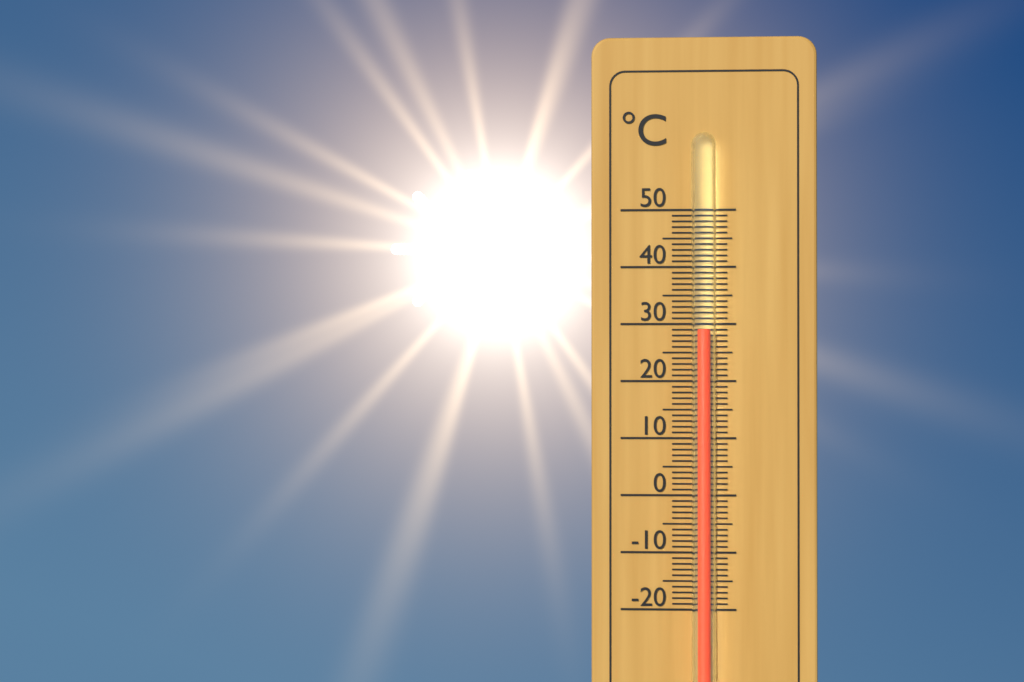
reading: 29 °C
